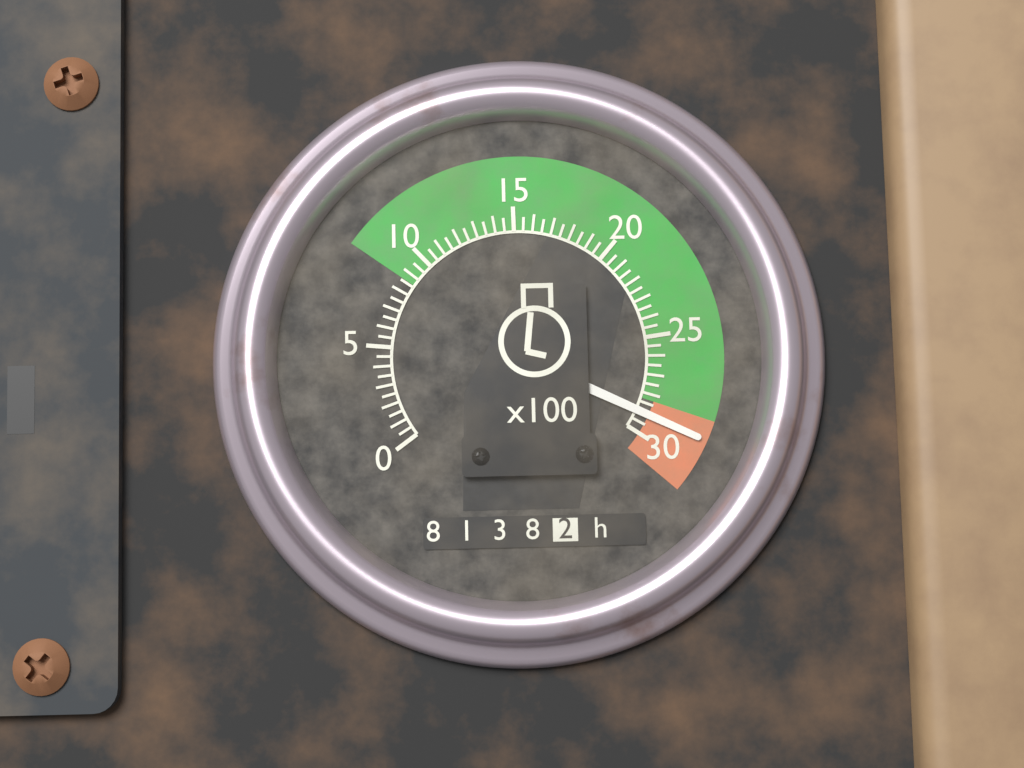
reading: 29.0 x100 rpm
